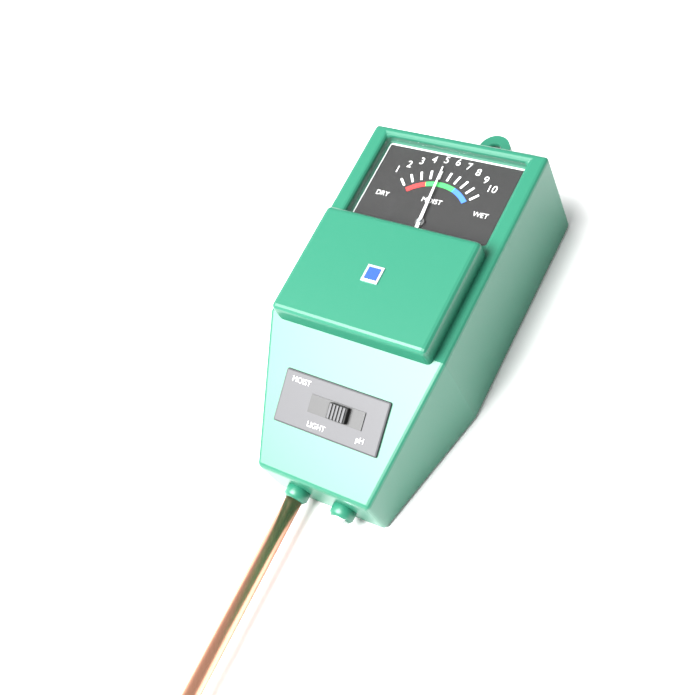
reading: 5 (no unit)
